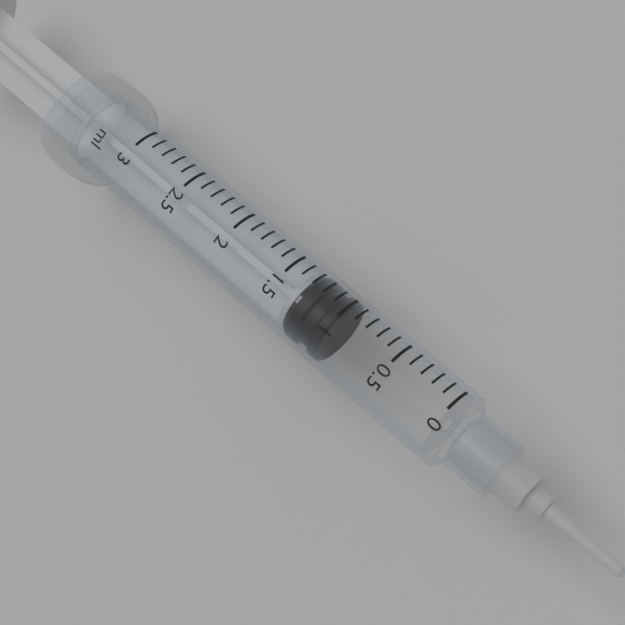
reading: 1.0 ml
